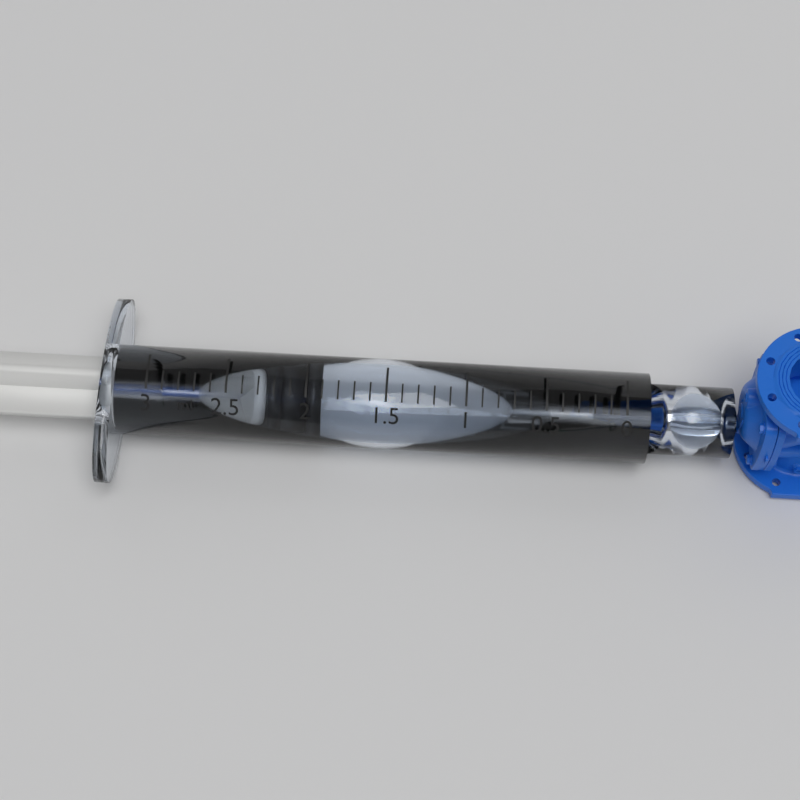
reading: 1.9 ml
